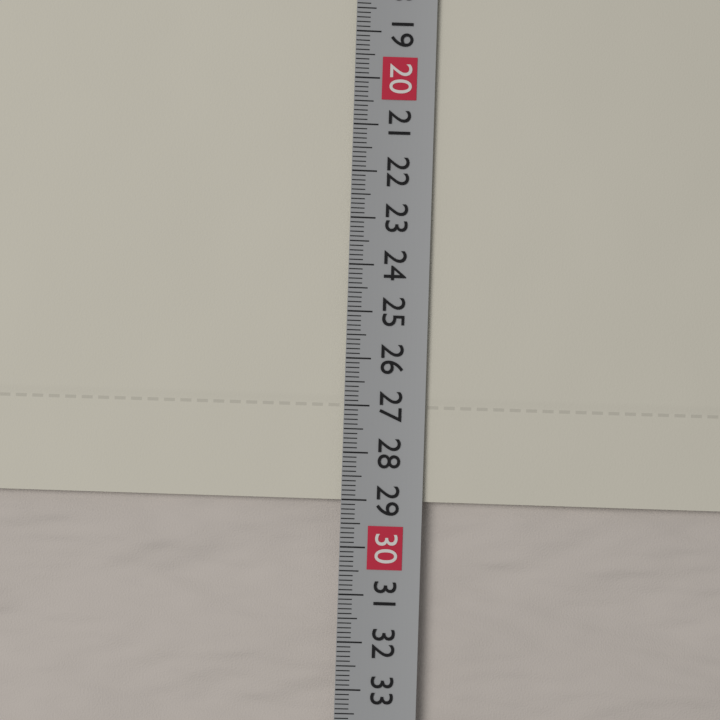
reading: 29.0 cm
